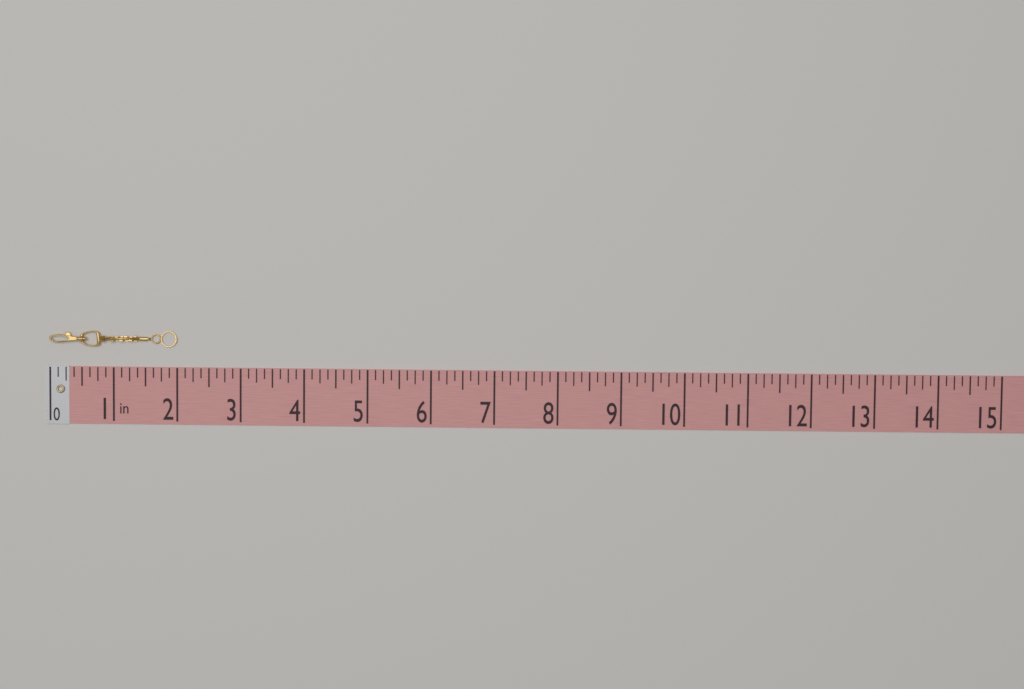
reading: 2.000 in
